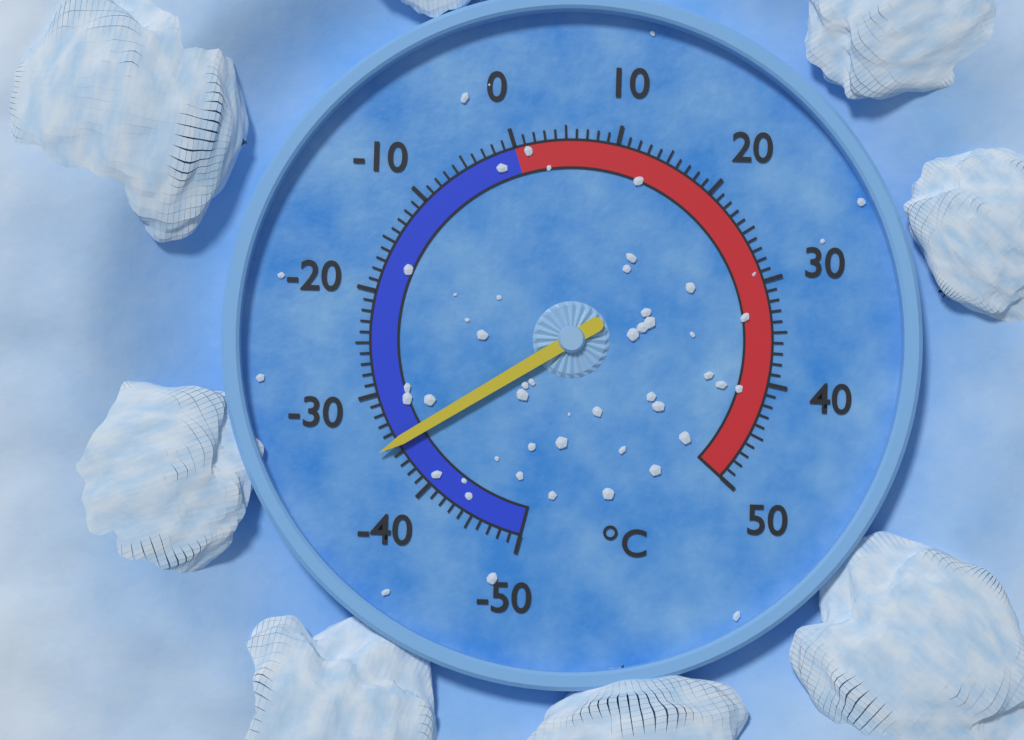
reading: -35 °C
